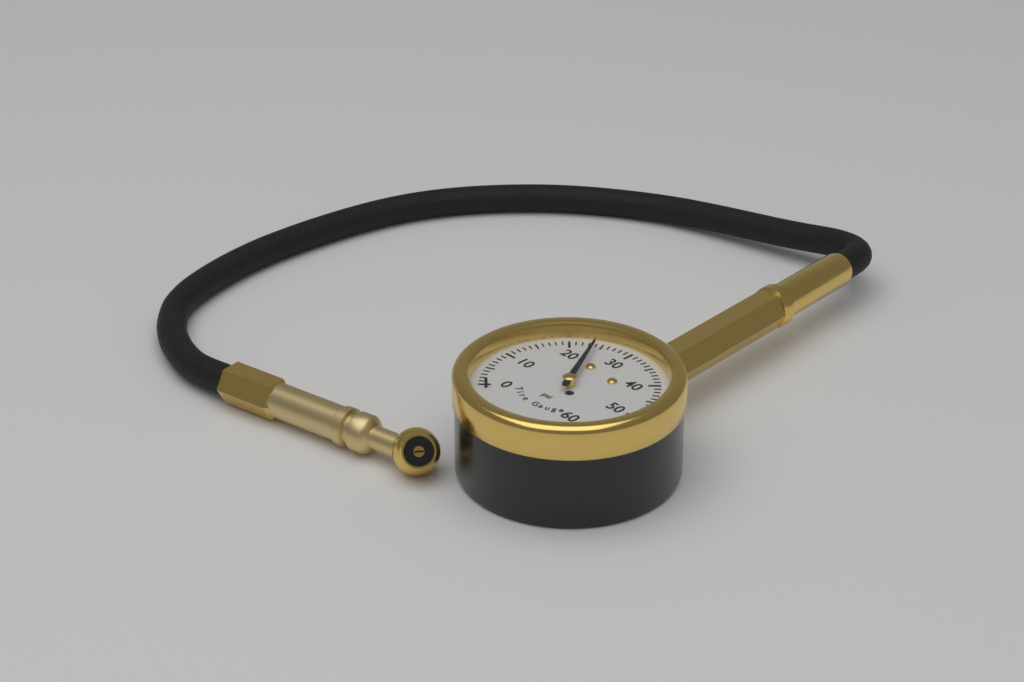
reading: 24 psi
